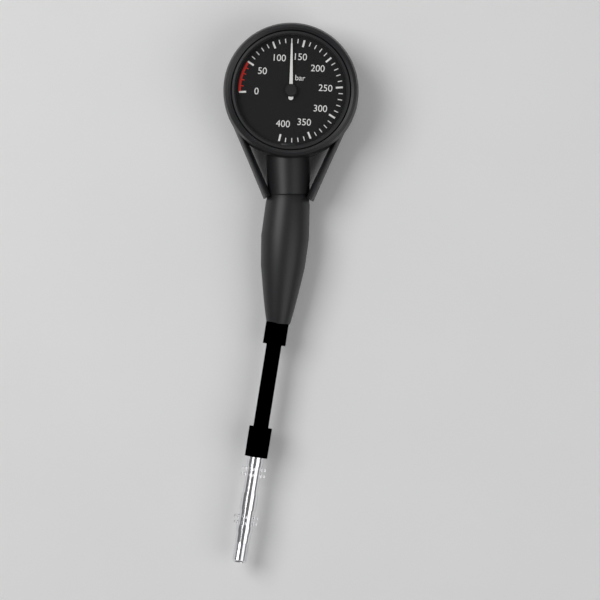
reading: 130 bar
